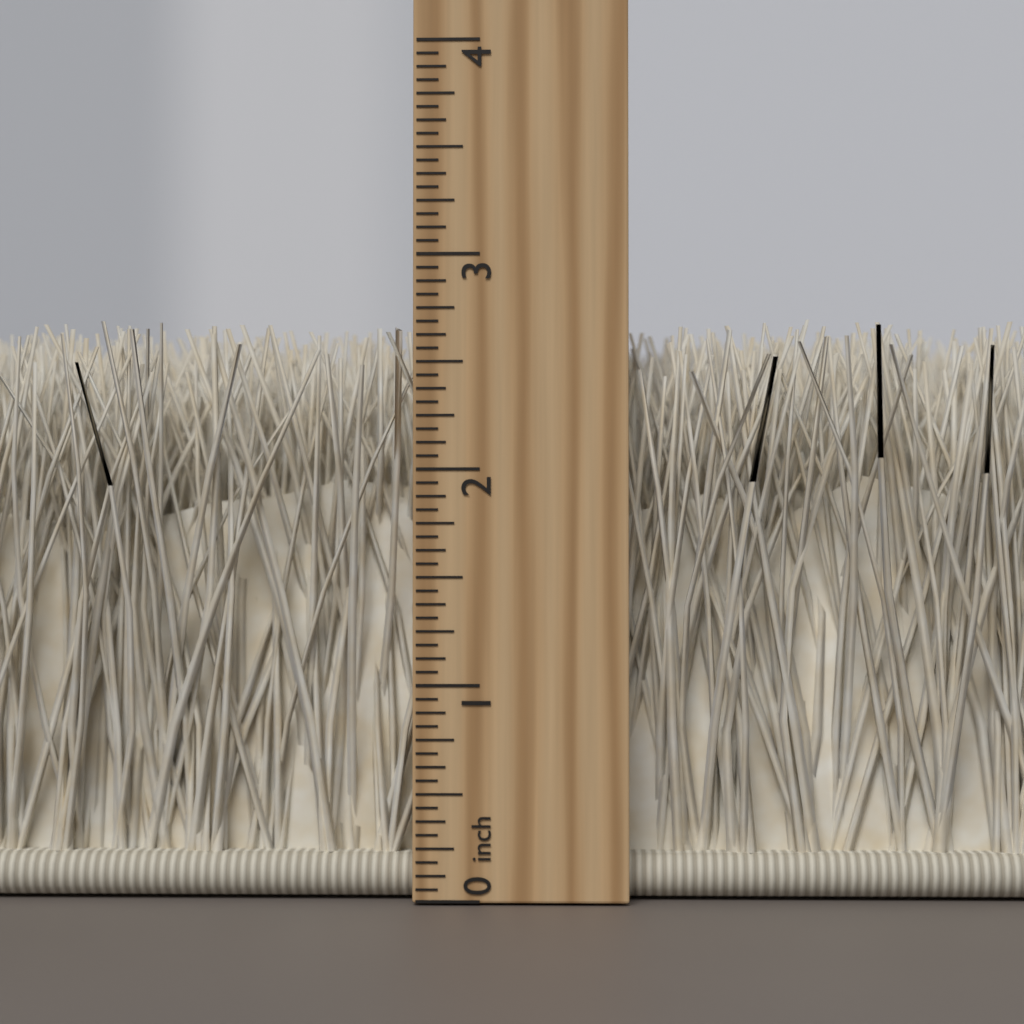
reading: 2.6875 inch
